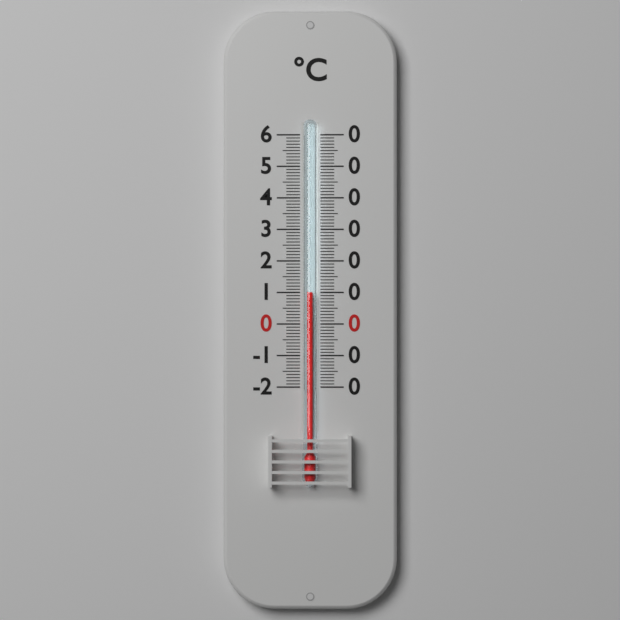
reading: 10 °C
